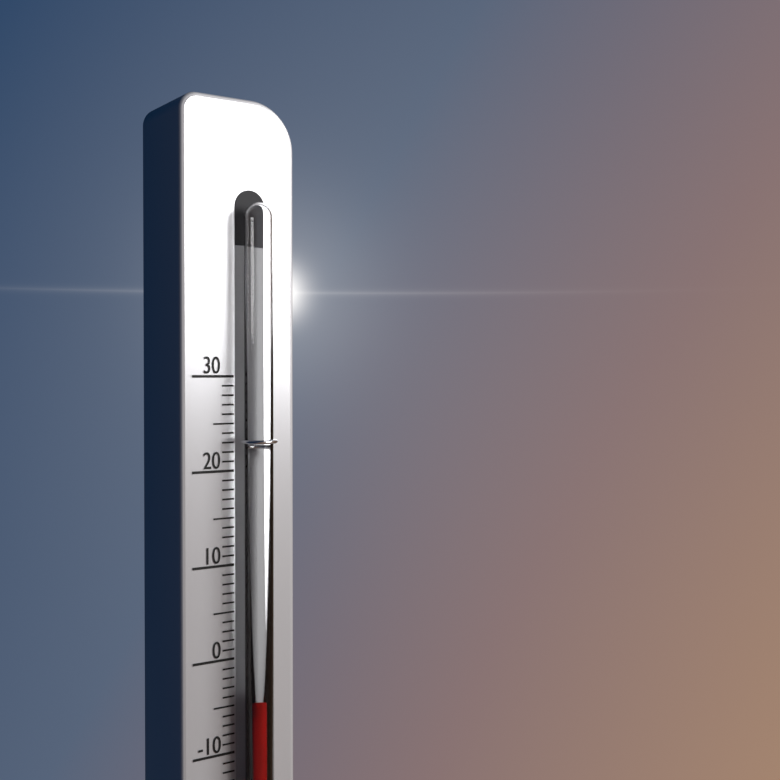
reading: -4 (no unit)
